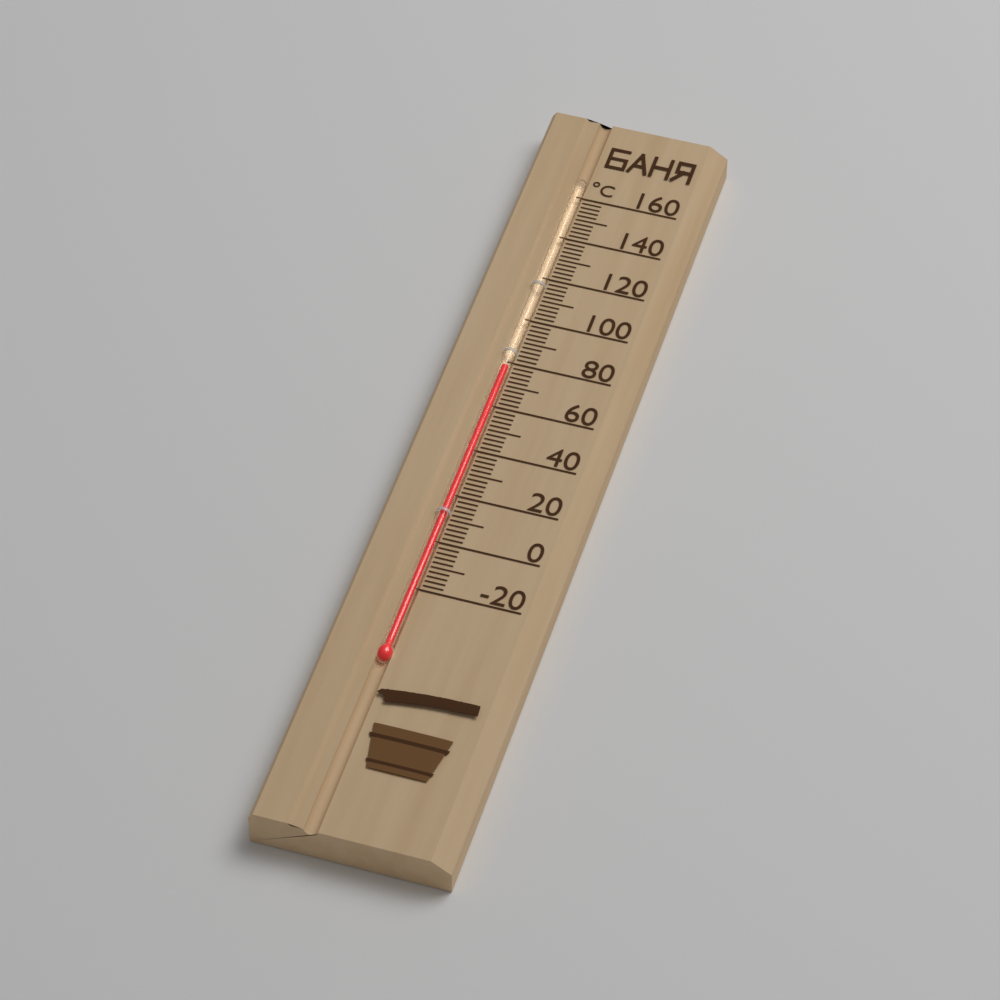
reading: 78 °C
